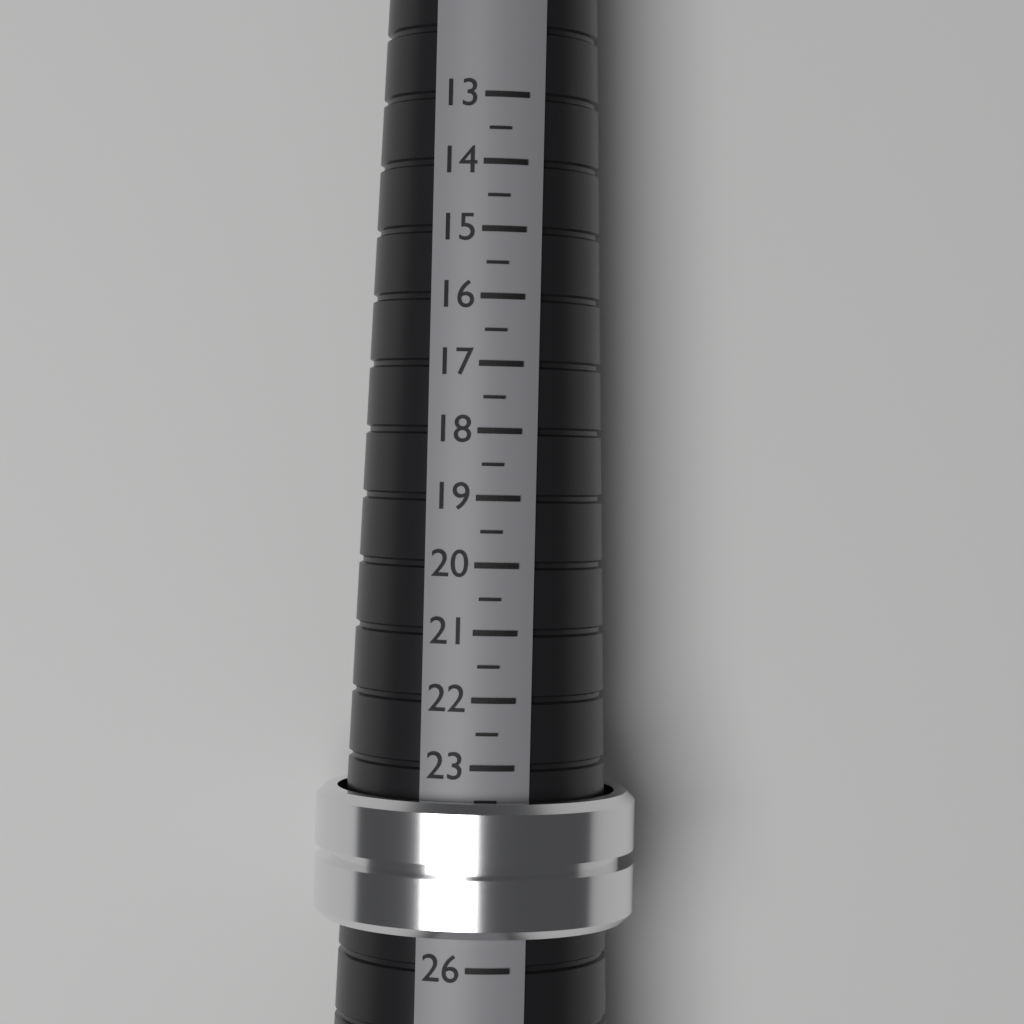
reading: 25.5 (no unit)
